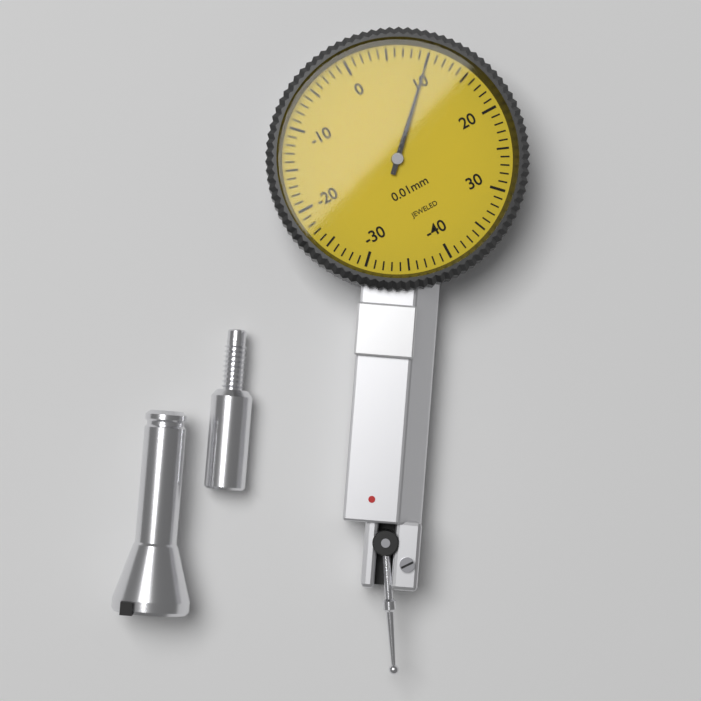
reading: 10 0.01mm
